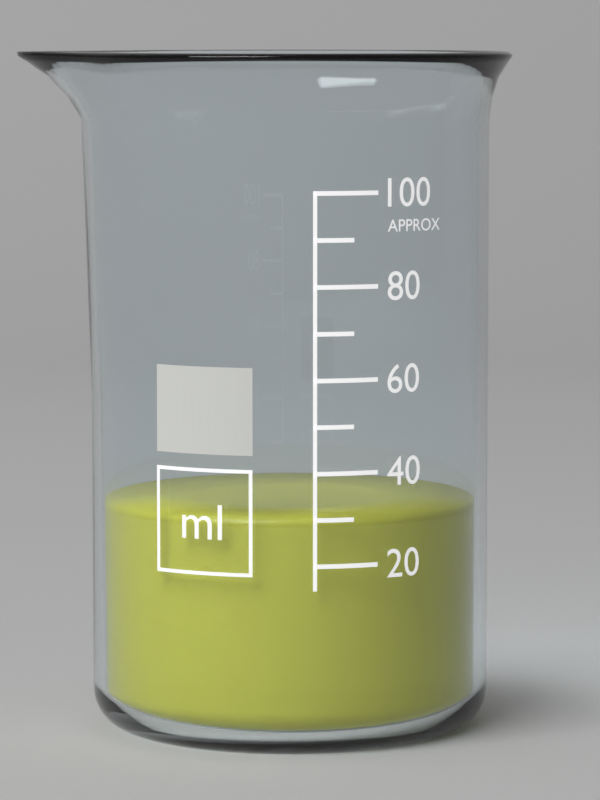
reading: 30 ml
